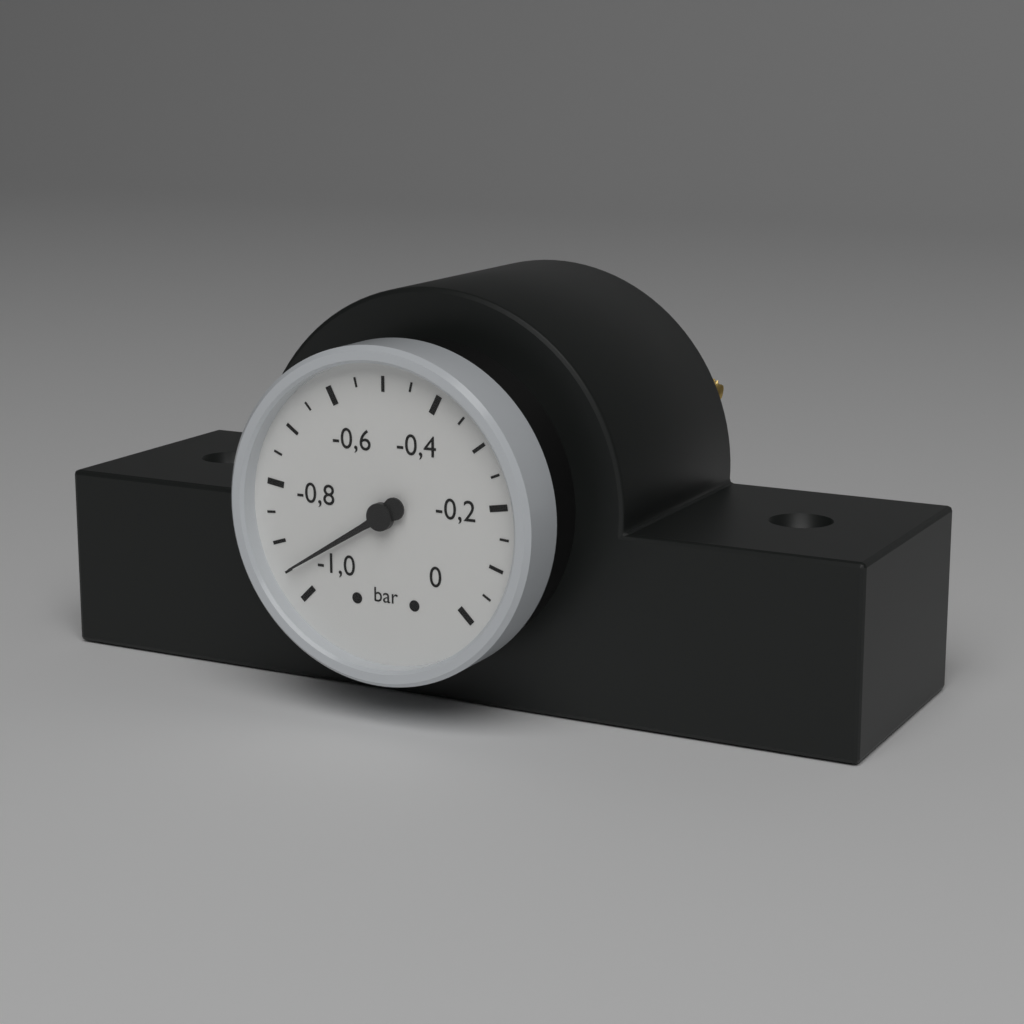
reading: -0.95 bar
